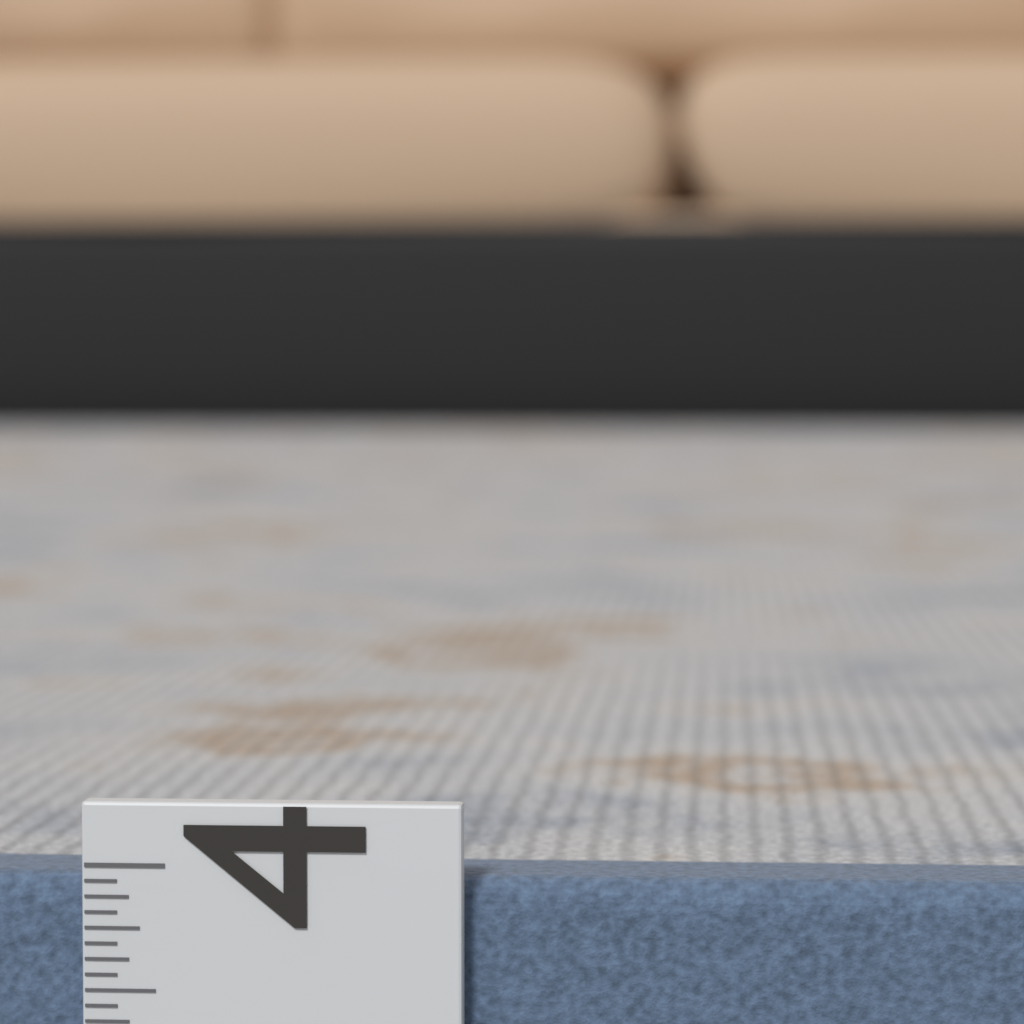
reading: 3.9375 (no unit)
